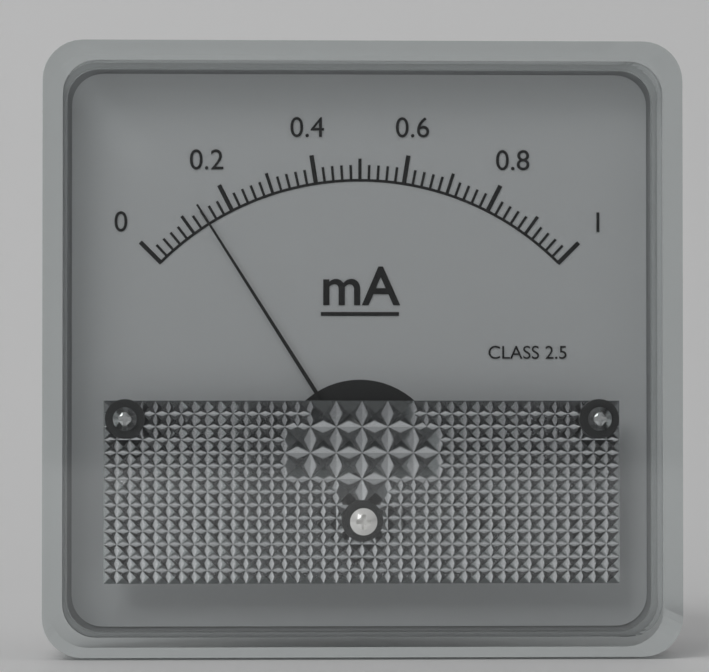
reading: 0.14 mA
